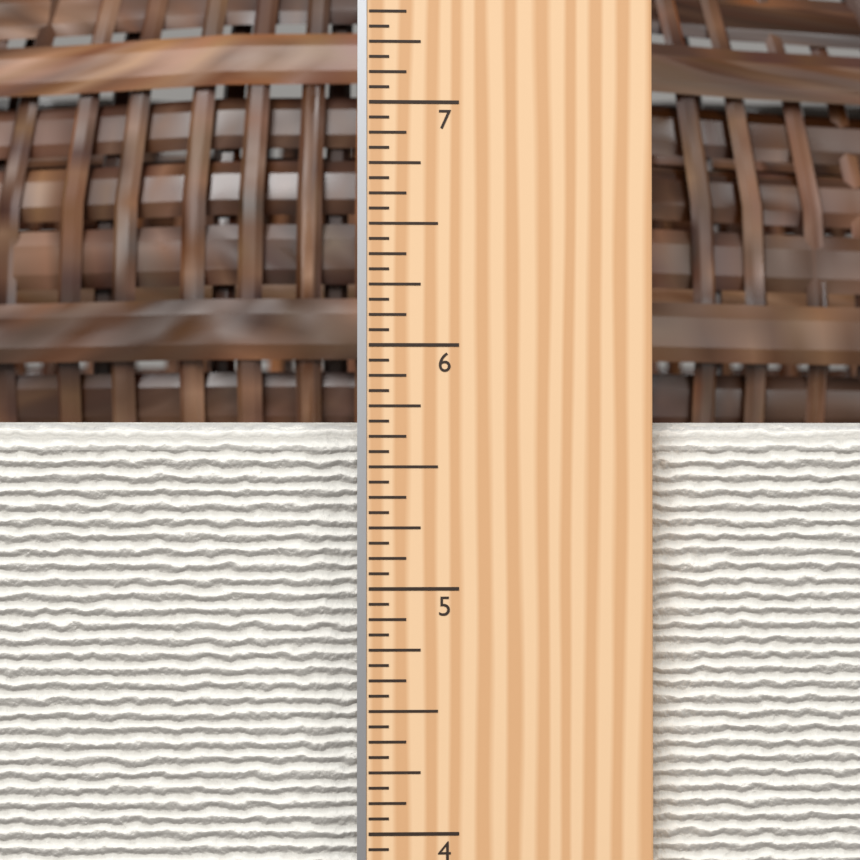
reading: 5.6875 in
